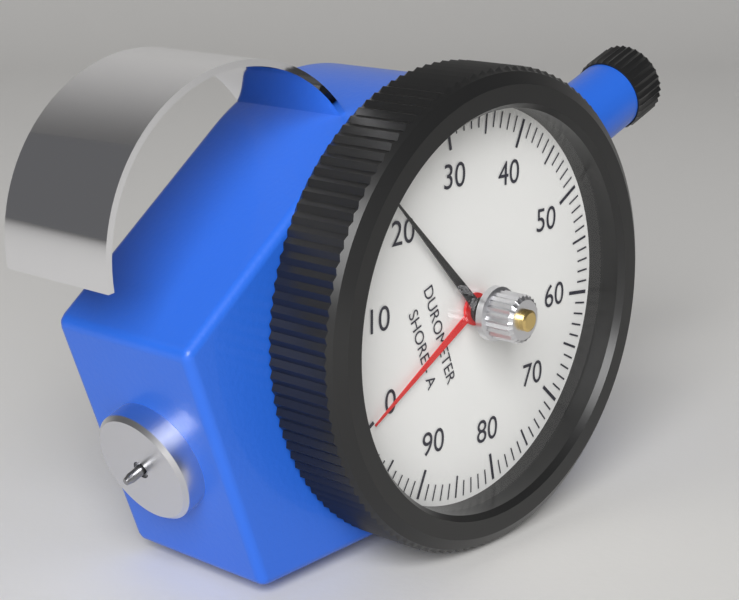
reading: 21 Shore A
